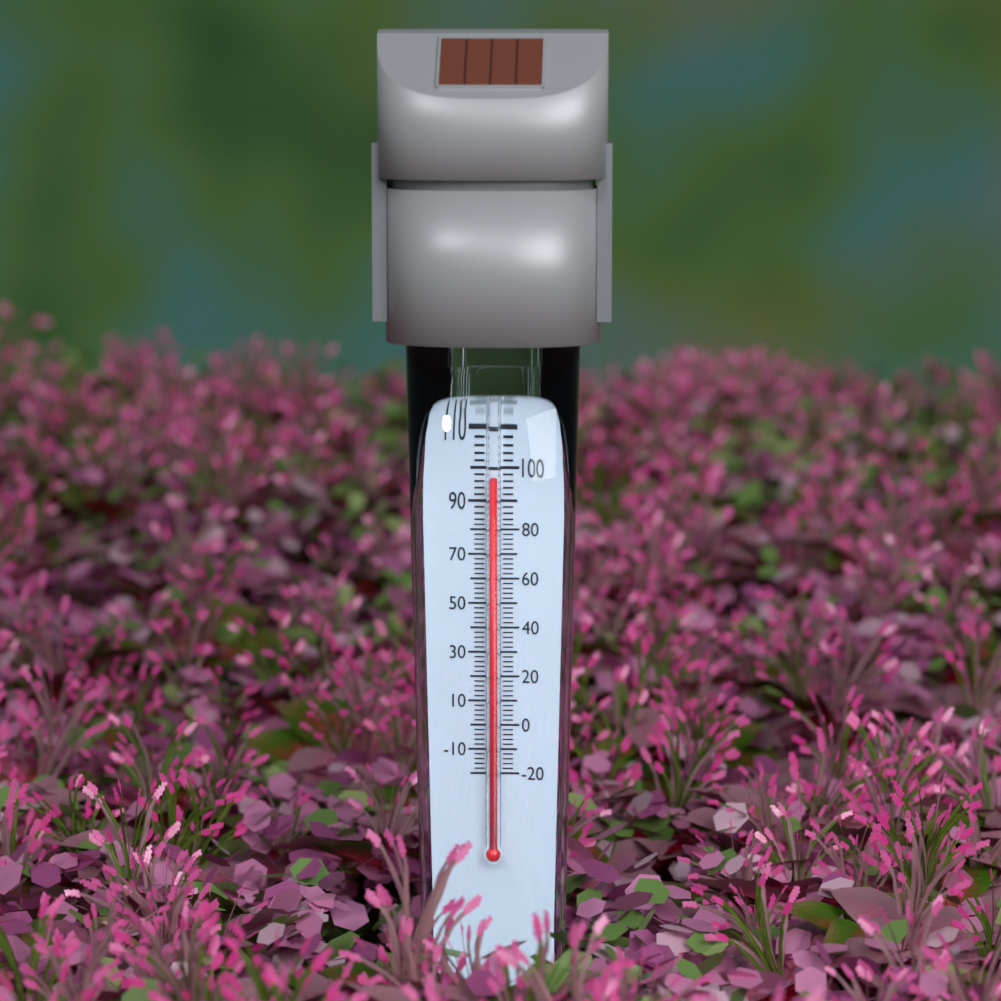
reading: 98 °F
